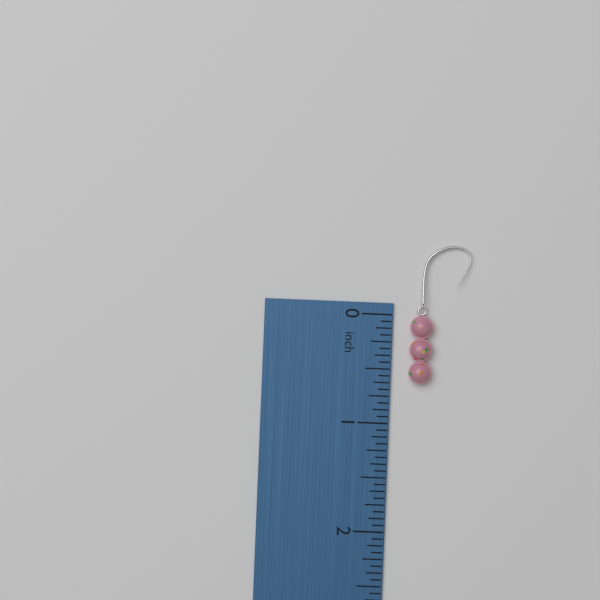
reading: 0.6250 inch
